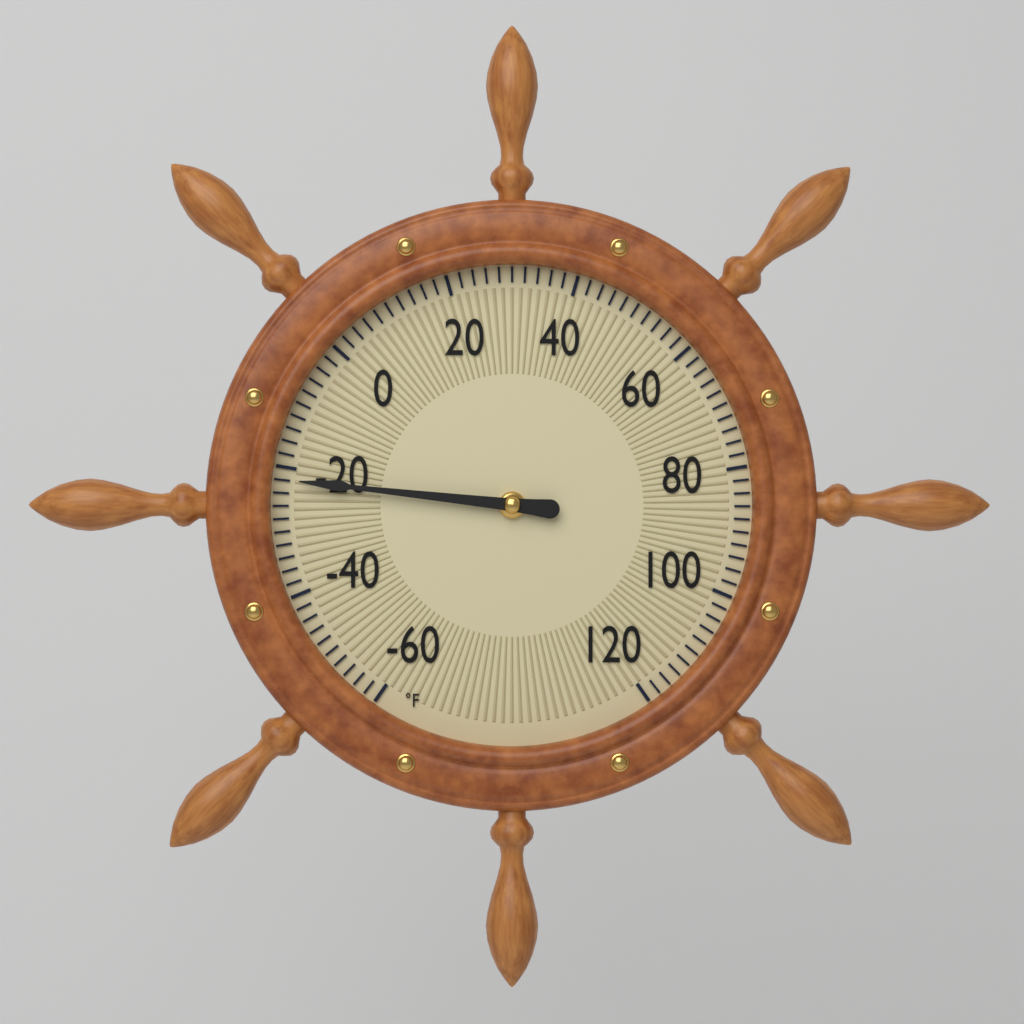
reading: -22 °F
